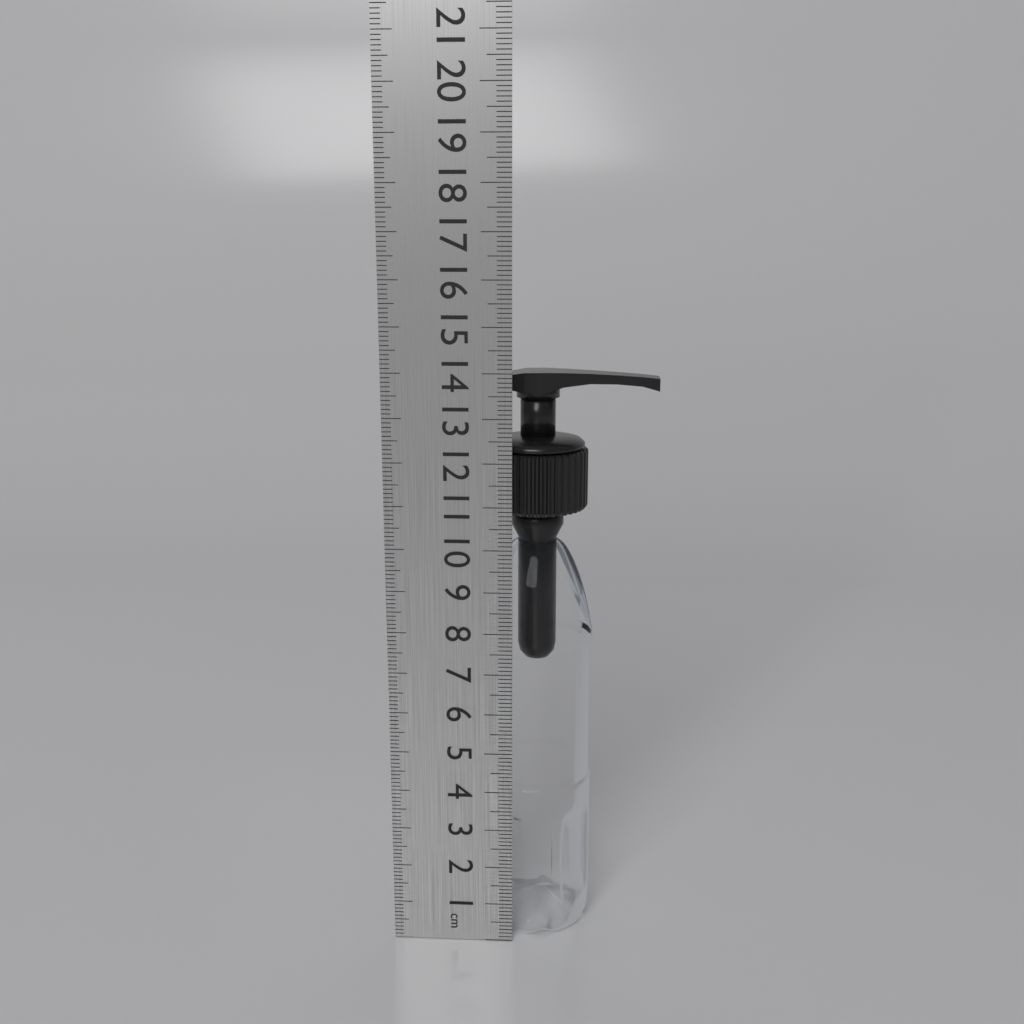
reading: 13.9 cm
